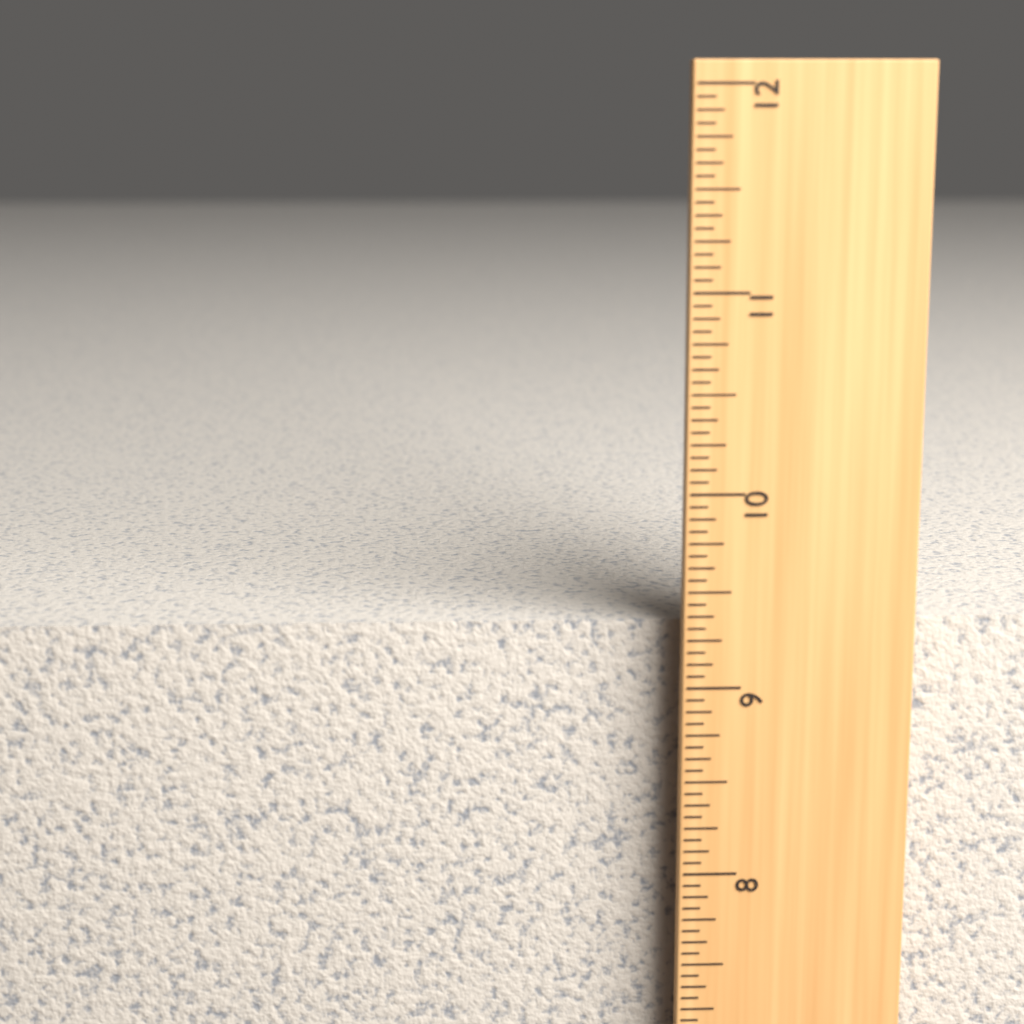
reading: 9.3125 in
